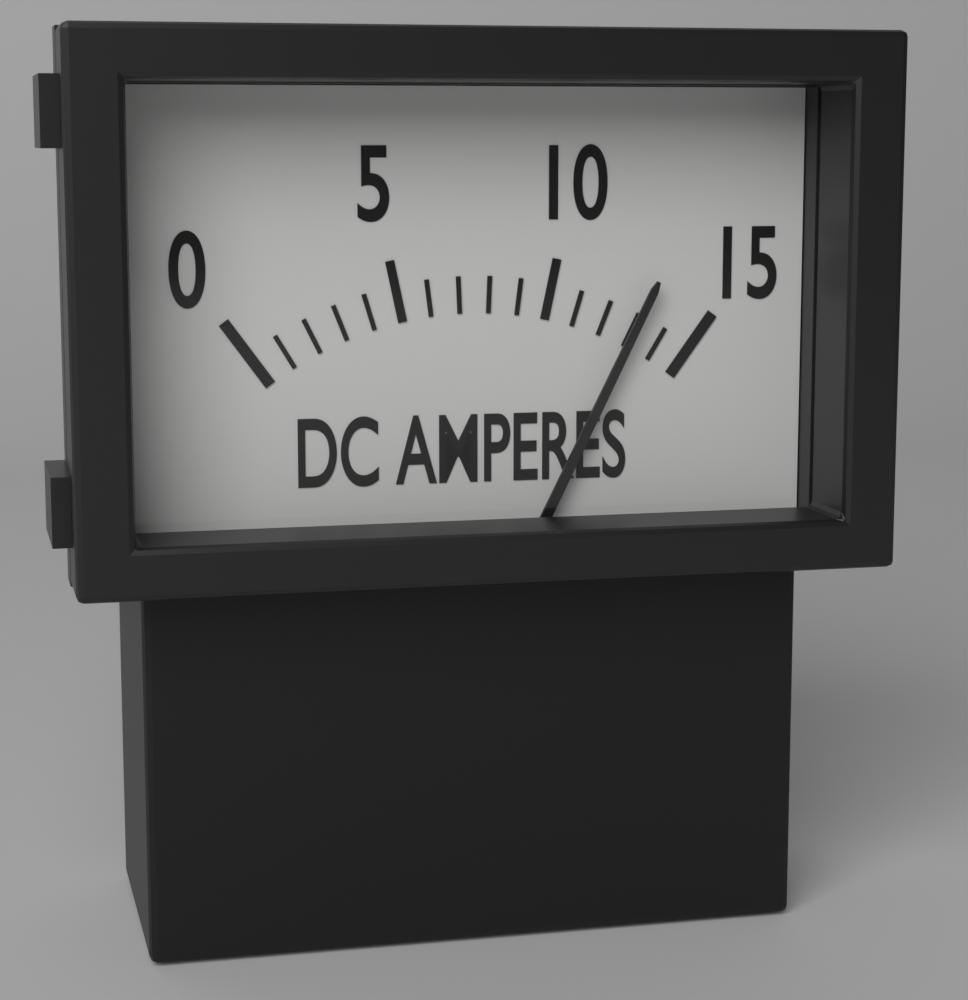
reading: 13 A
